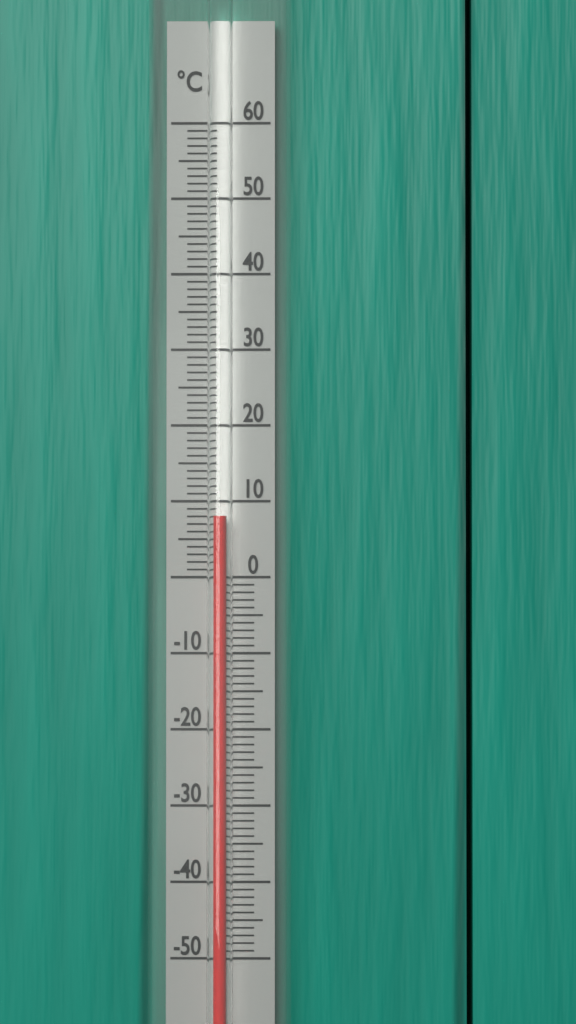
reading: 8 °C
